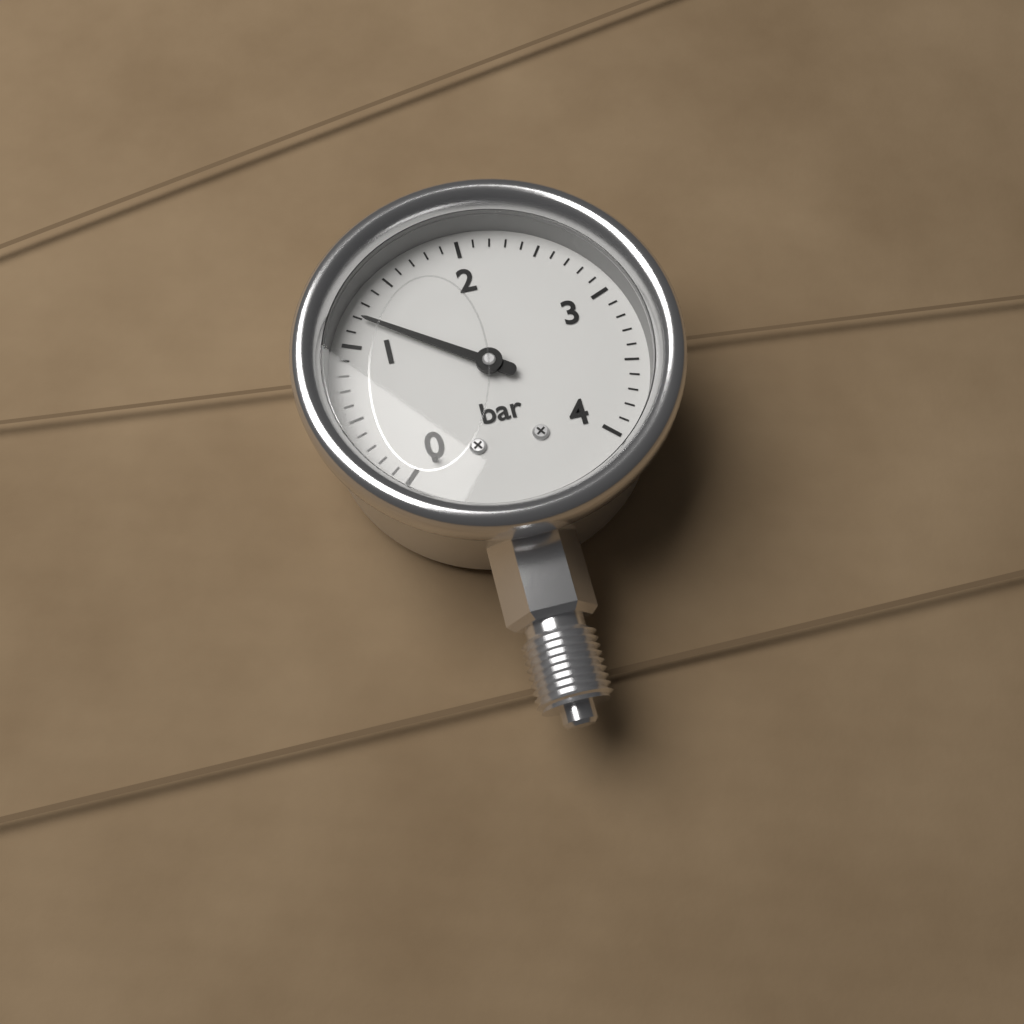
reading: 1.2 bar
